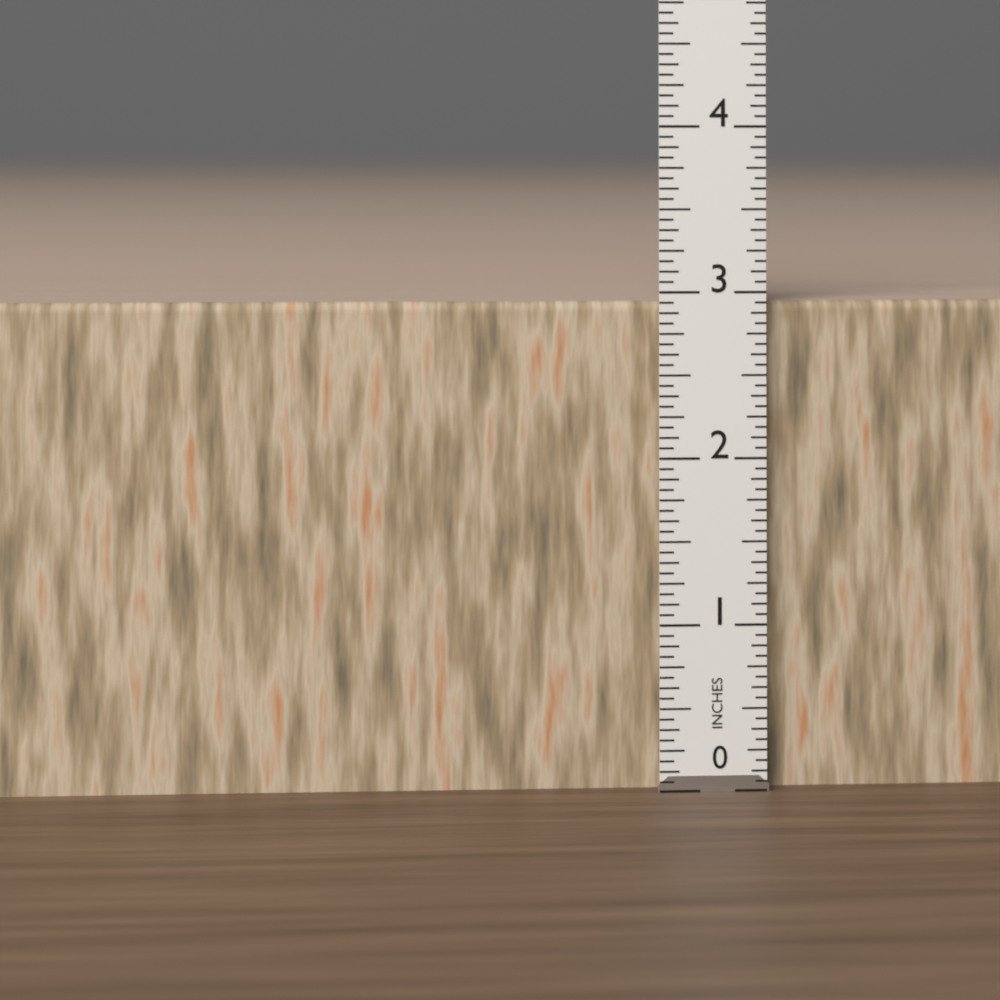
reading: 2.9375 in
